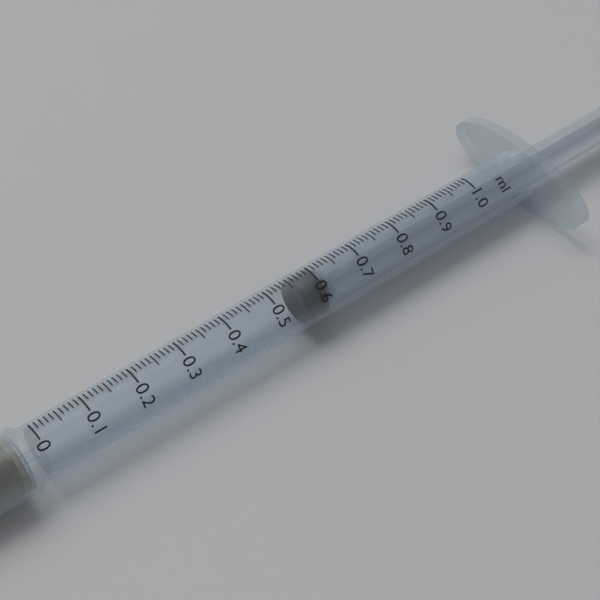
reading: 0.56 ml
